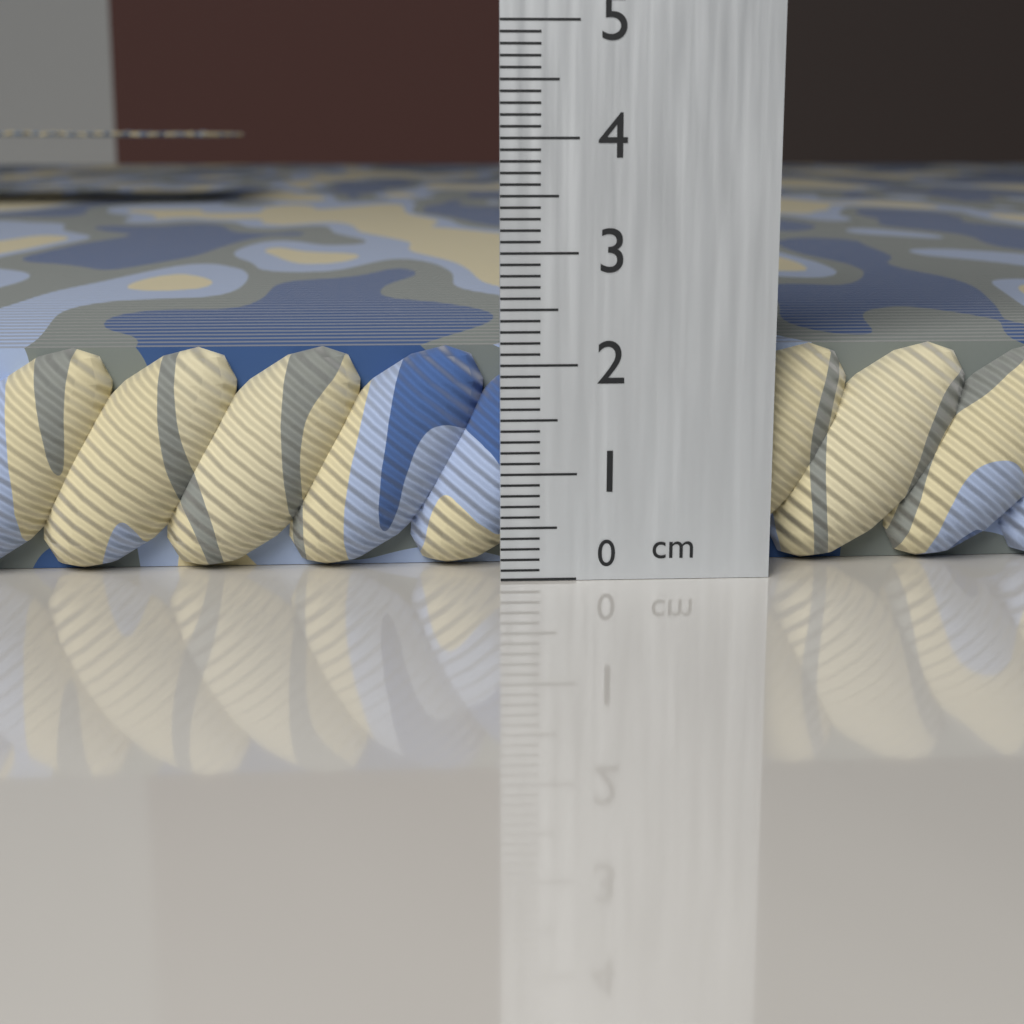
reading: 2.1 cm
